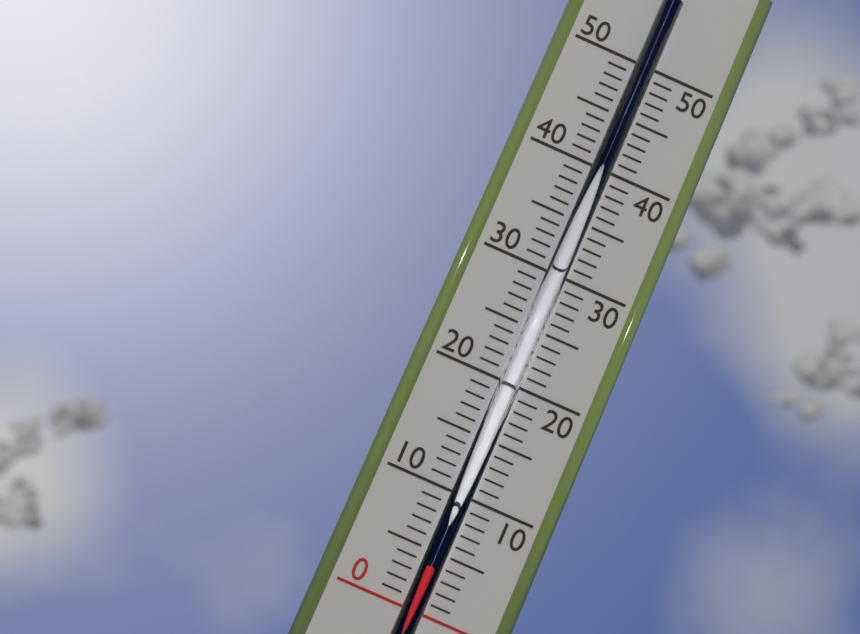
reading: 4 (no unit)
